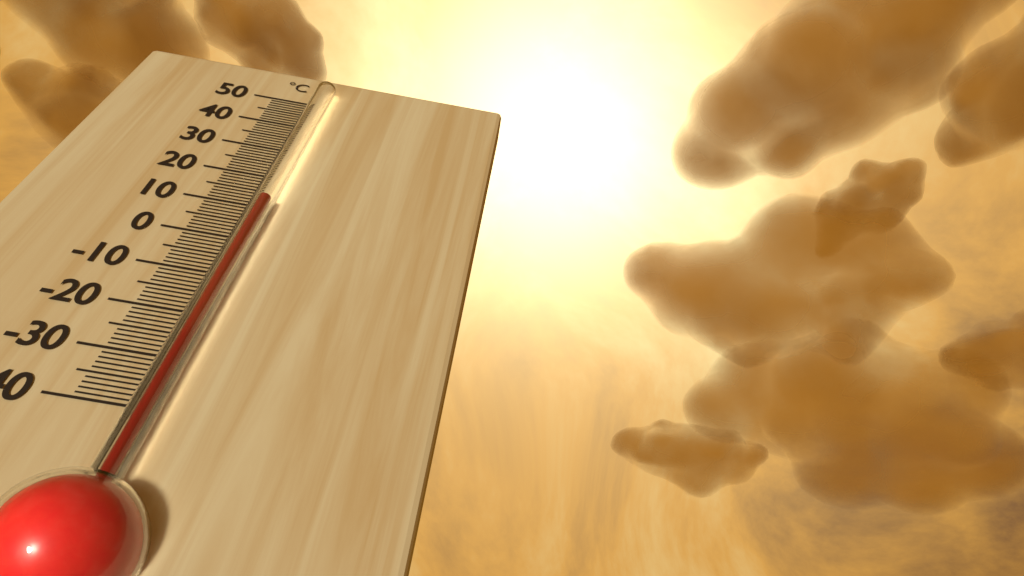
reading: 10 °C
